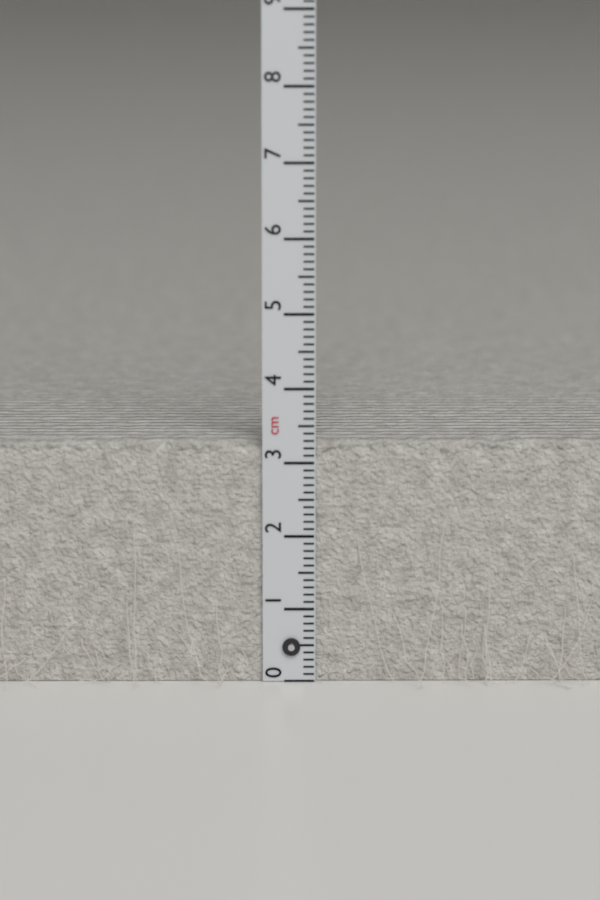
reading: 3.3 cm
